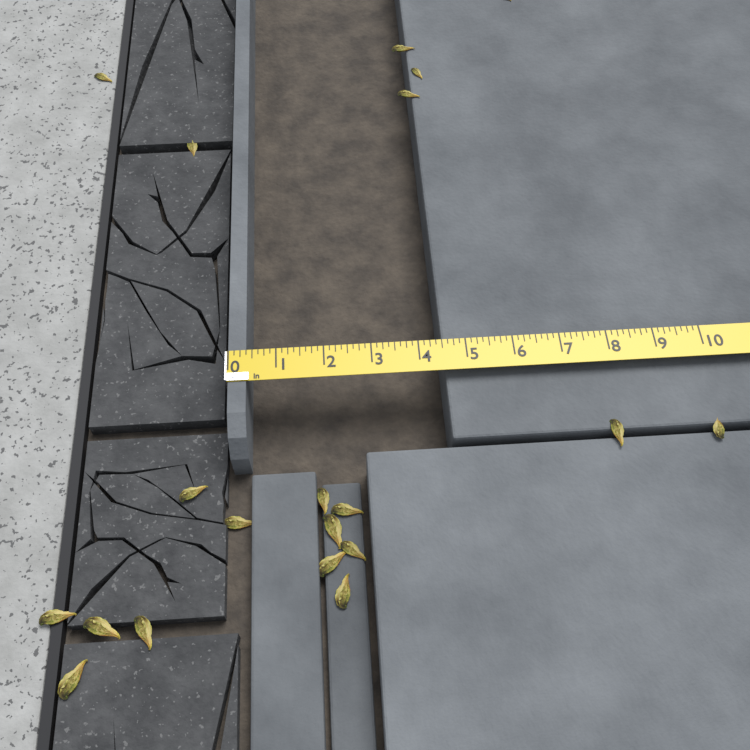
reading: 0.375 in
